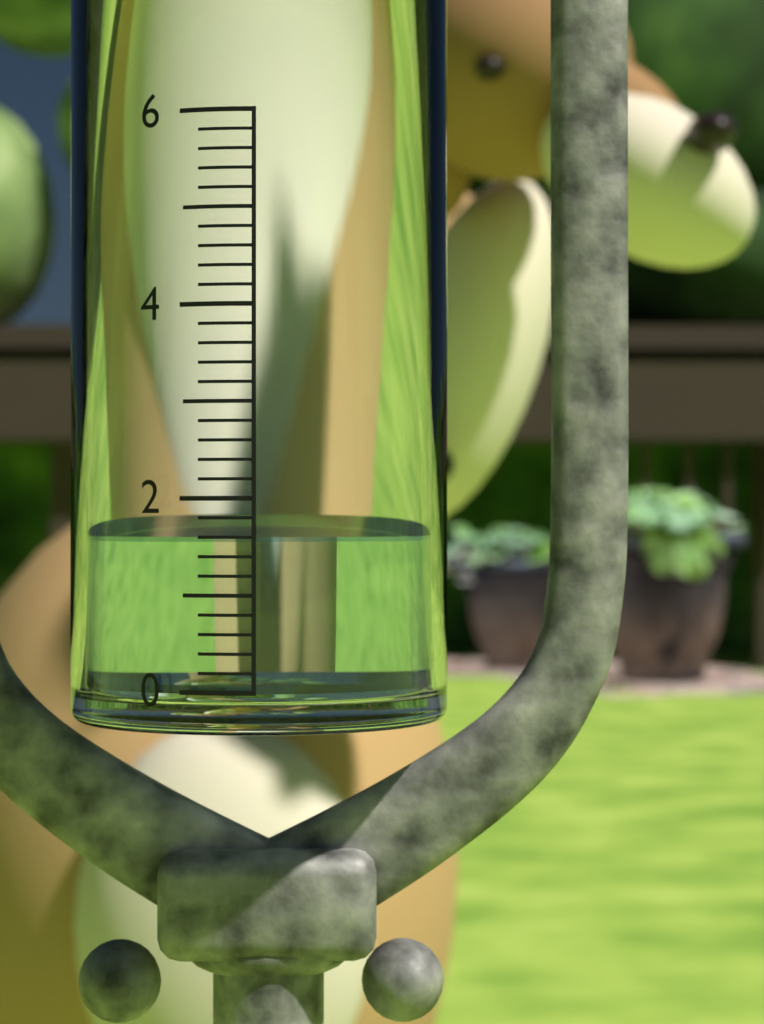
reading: 1.6 (no unit)
